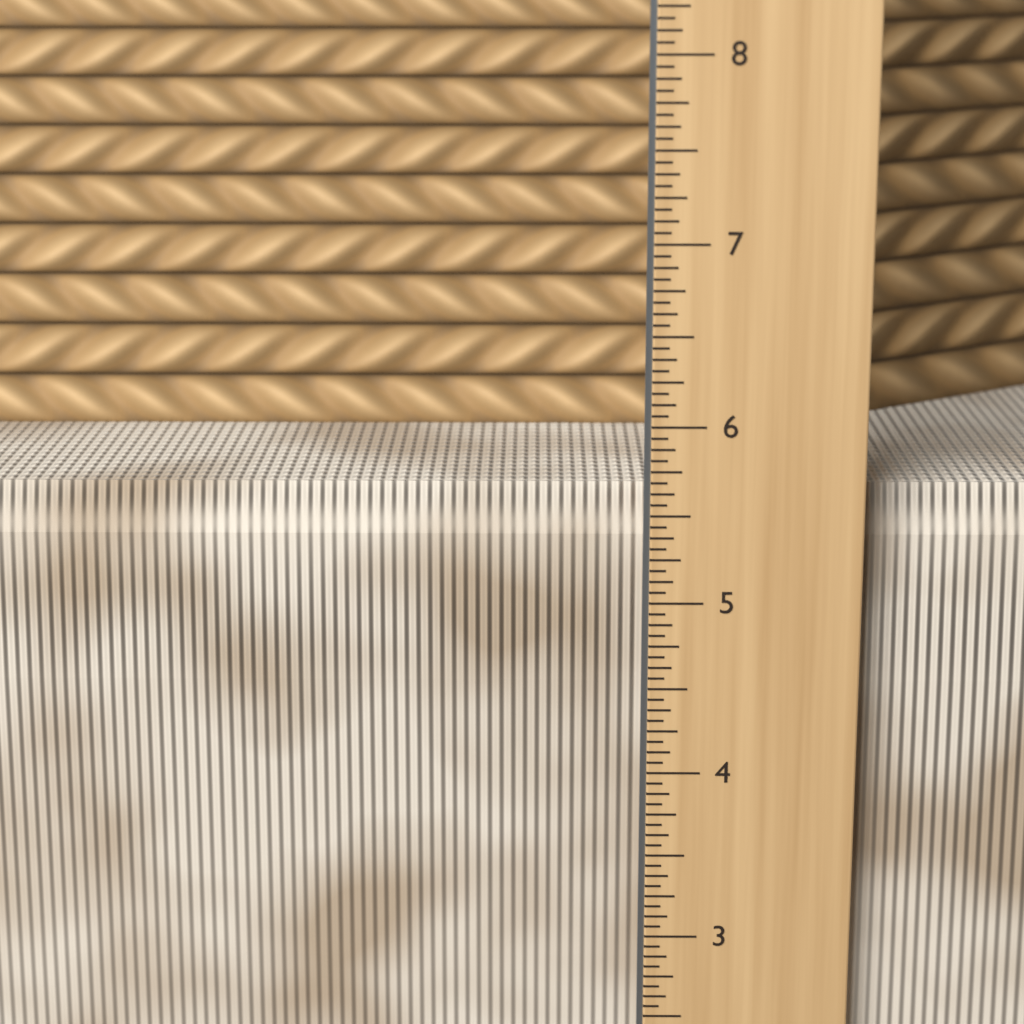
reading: 5.6250 in
